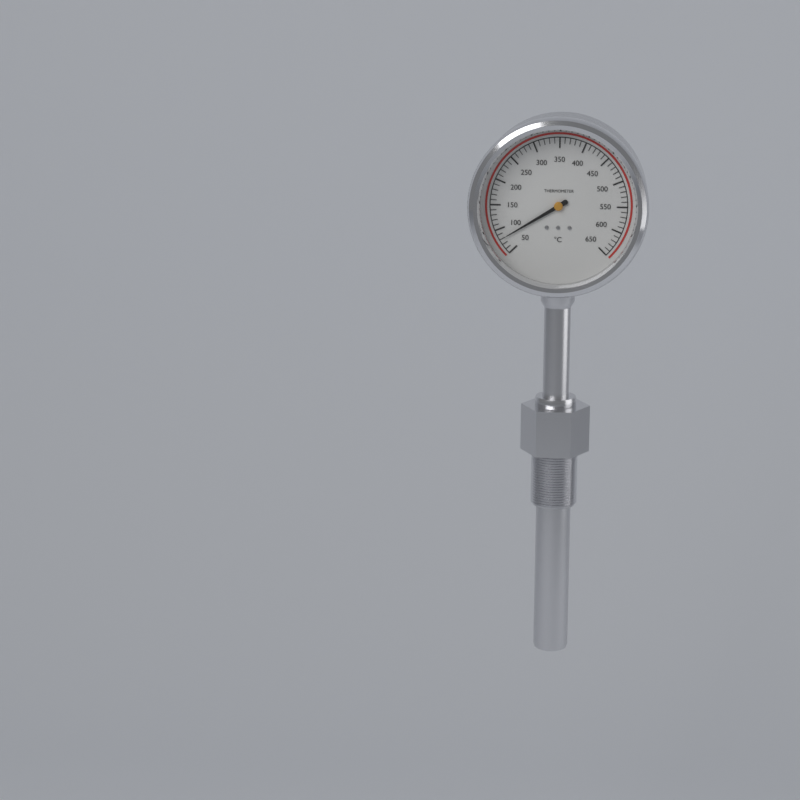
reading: 80 °C
